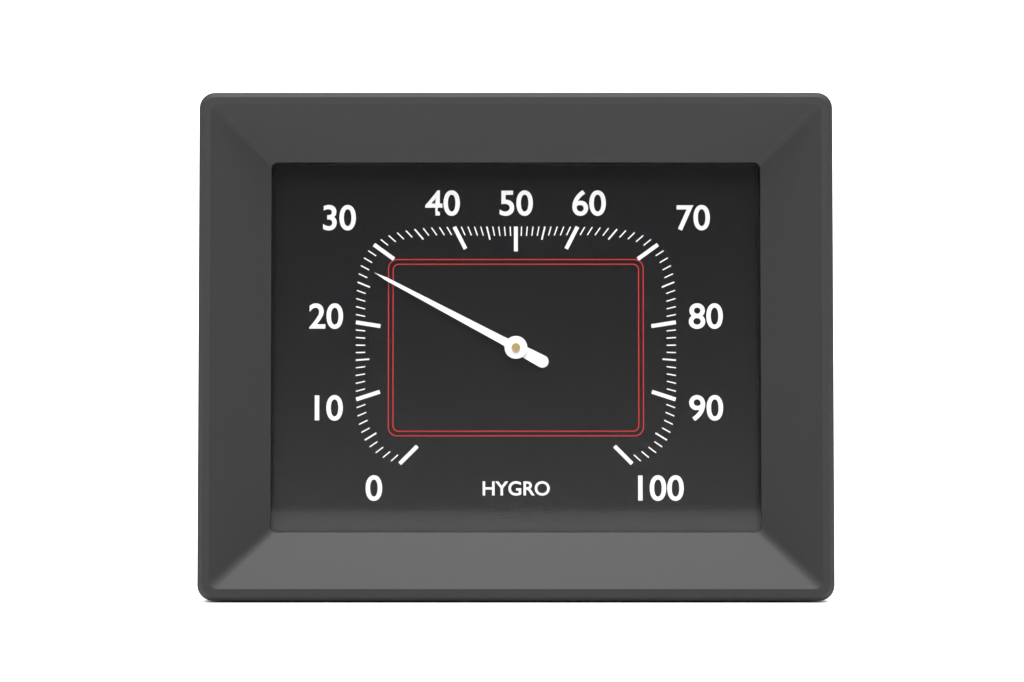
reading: 27 %
